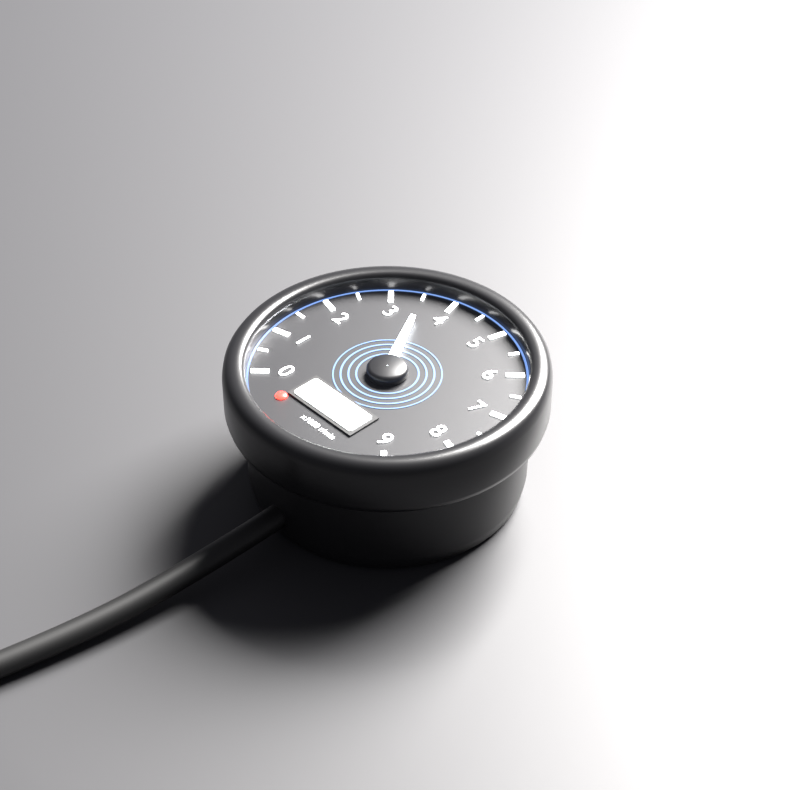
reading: 3.5 x1000 r/min
